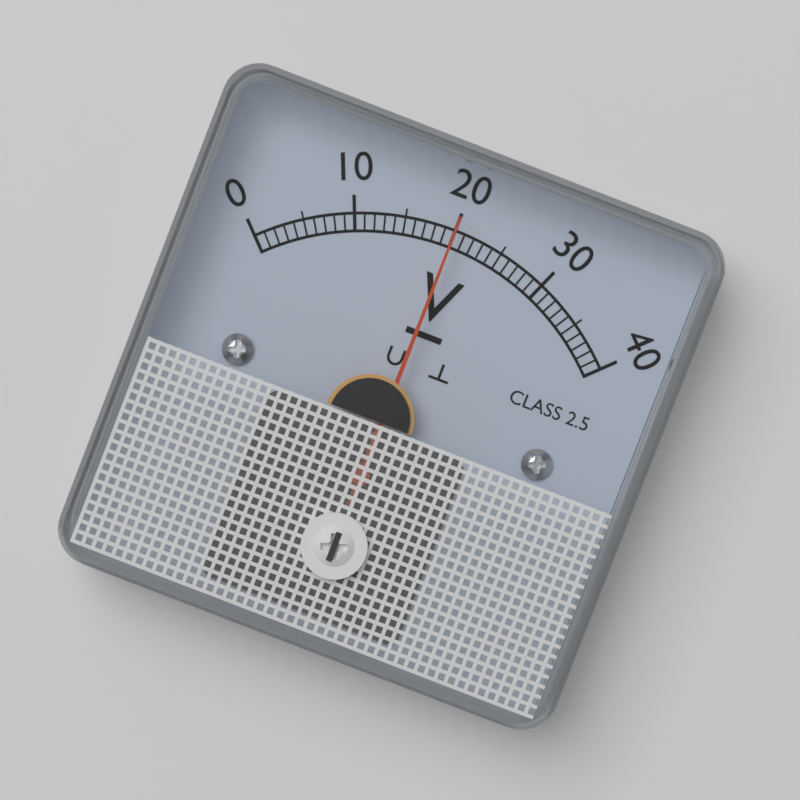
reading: 20 V
